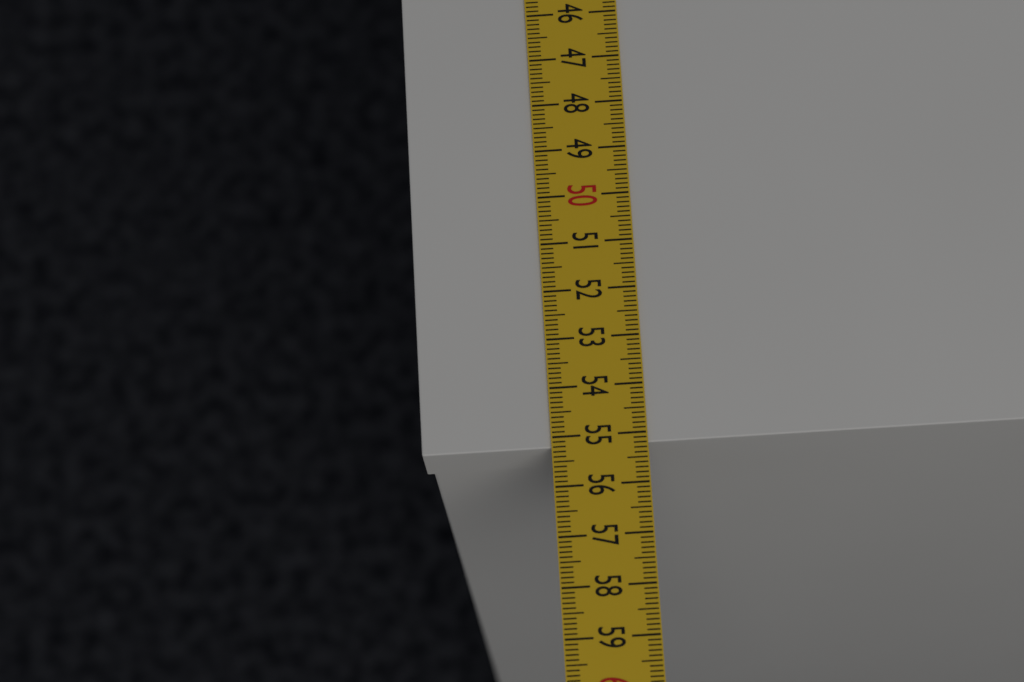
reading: 55.2 cm
